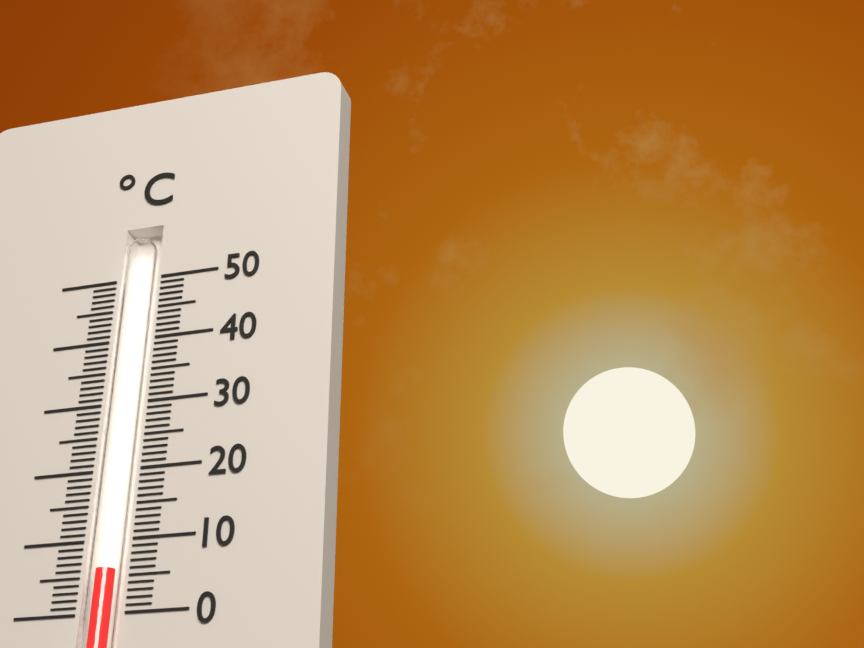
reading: 6 °C
